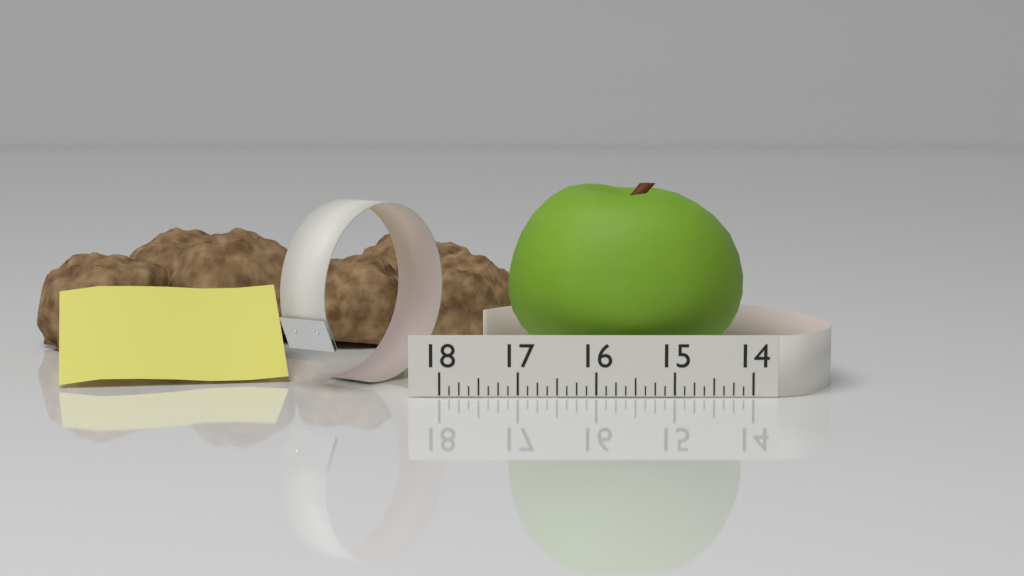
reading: 17.125 (no unit)
